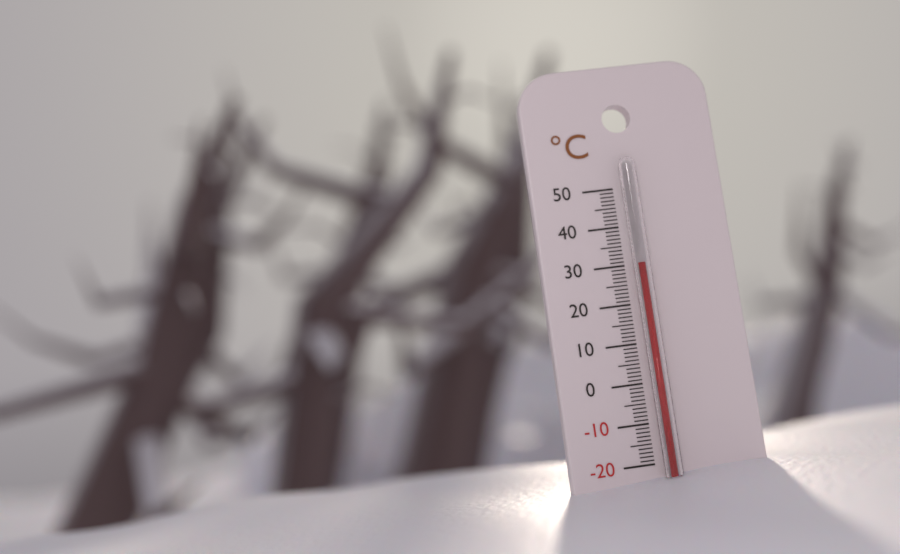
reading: 30 °C
